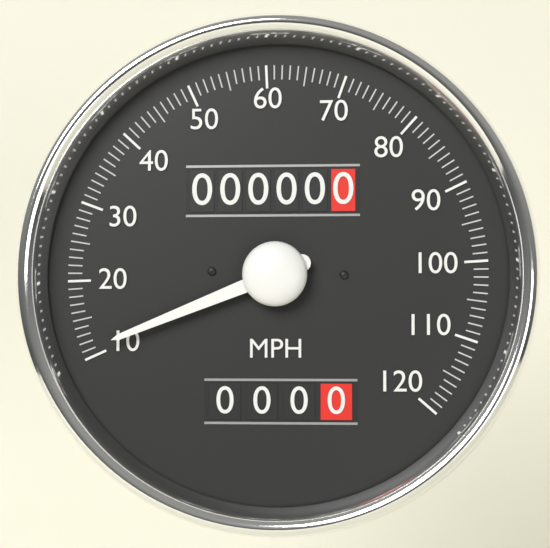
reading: 11 MPH
